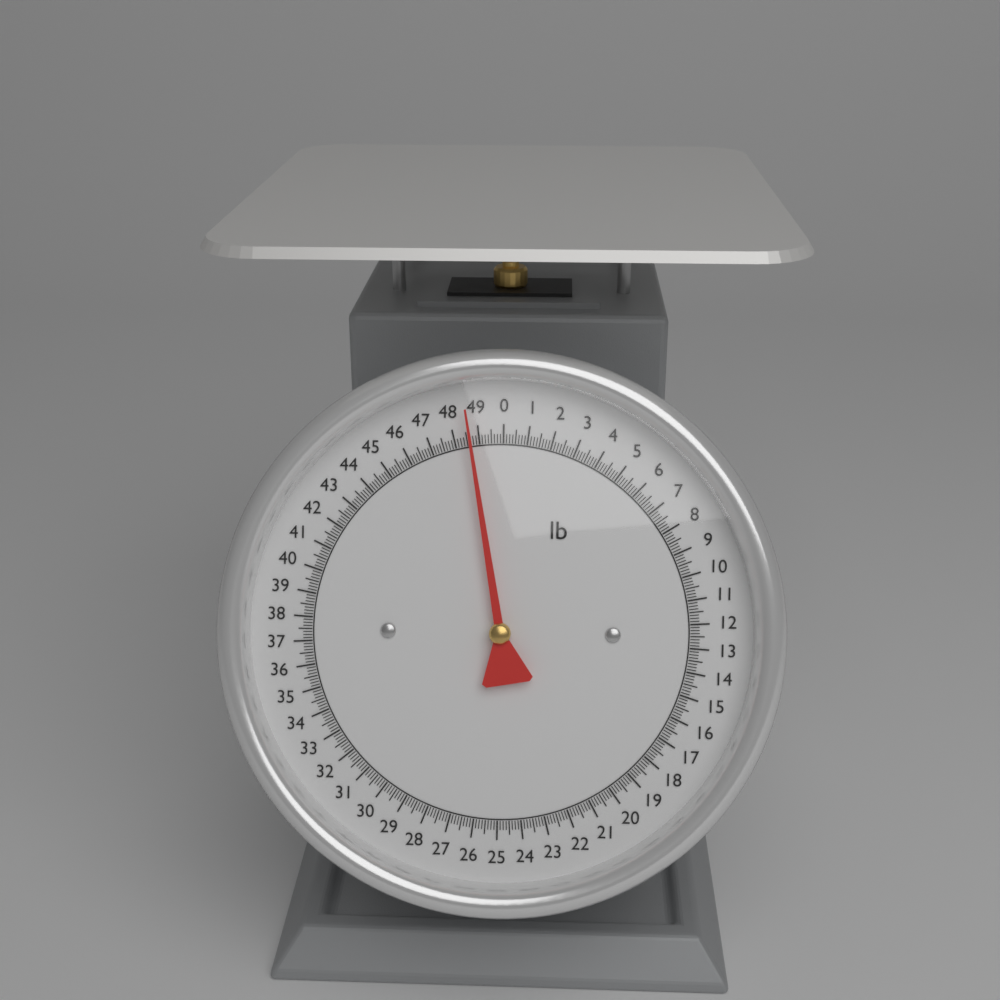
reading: 48.625 lb
